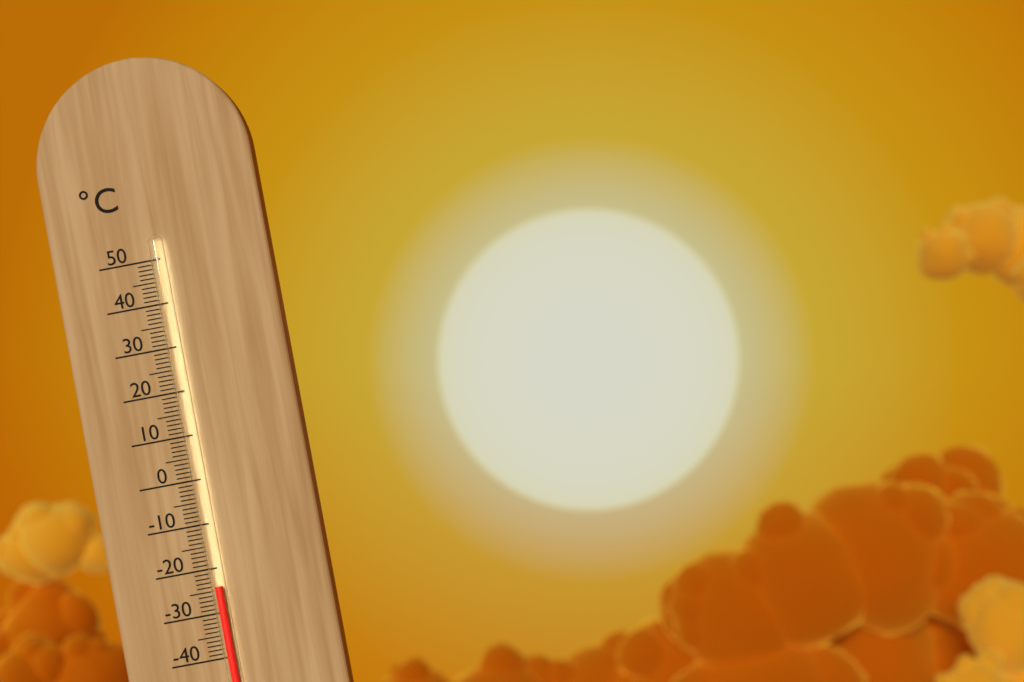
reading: -24 °C
